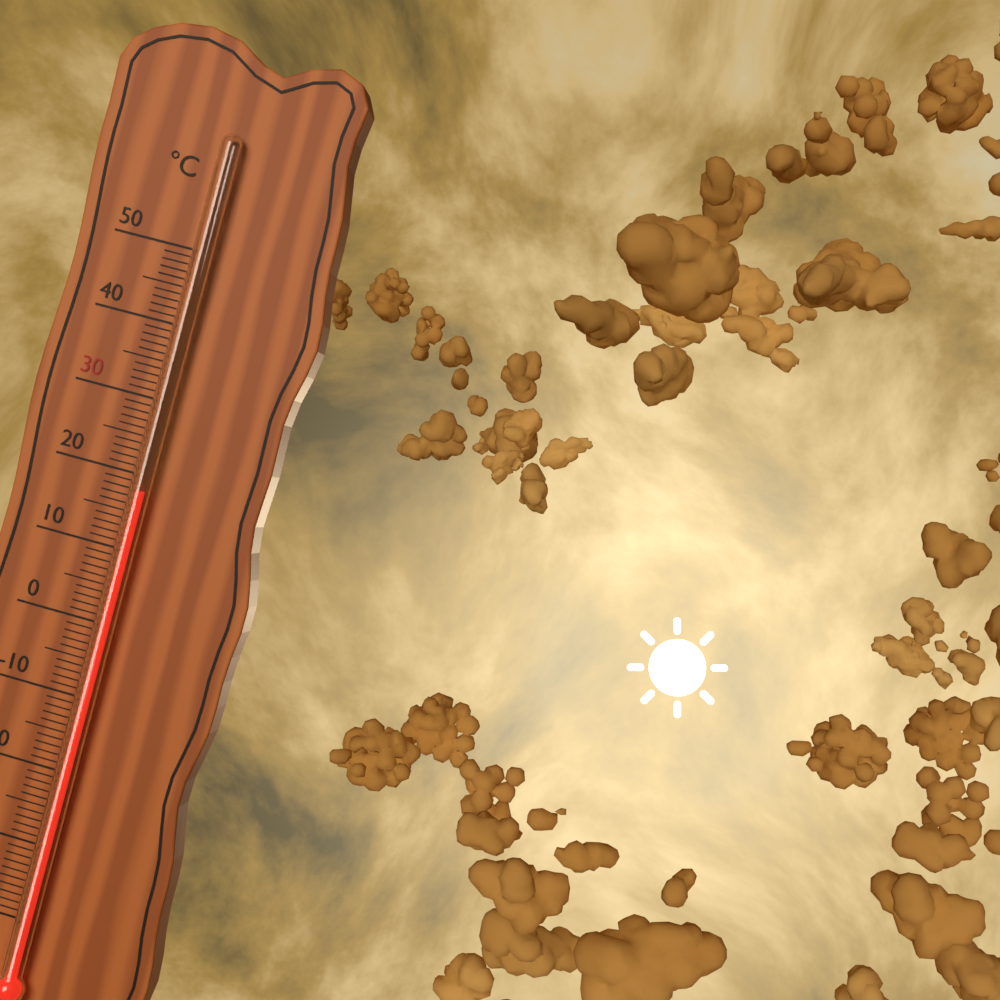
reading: 18 °C
